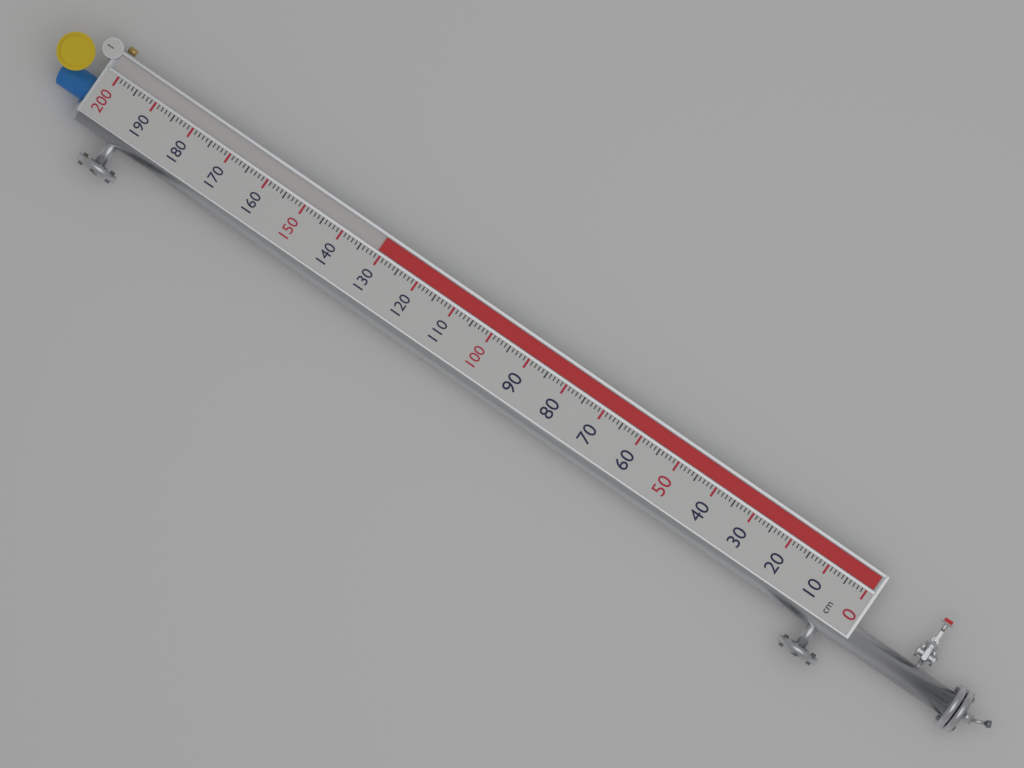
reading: 131 cm
